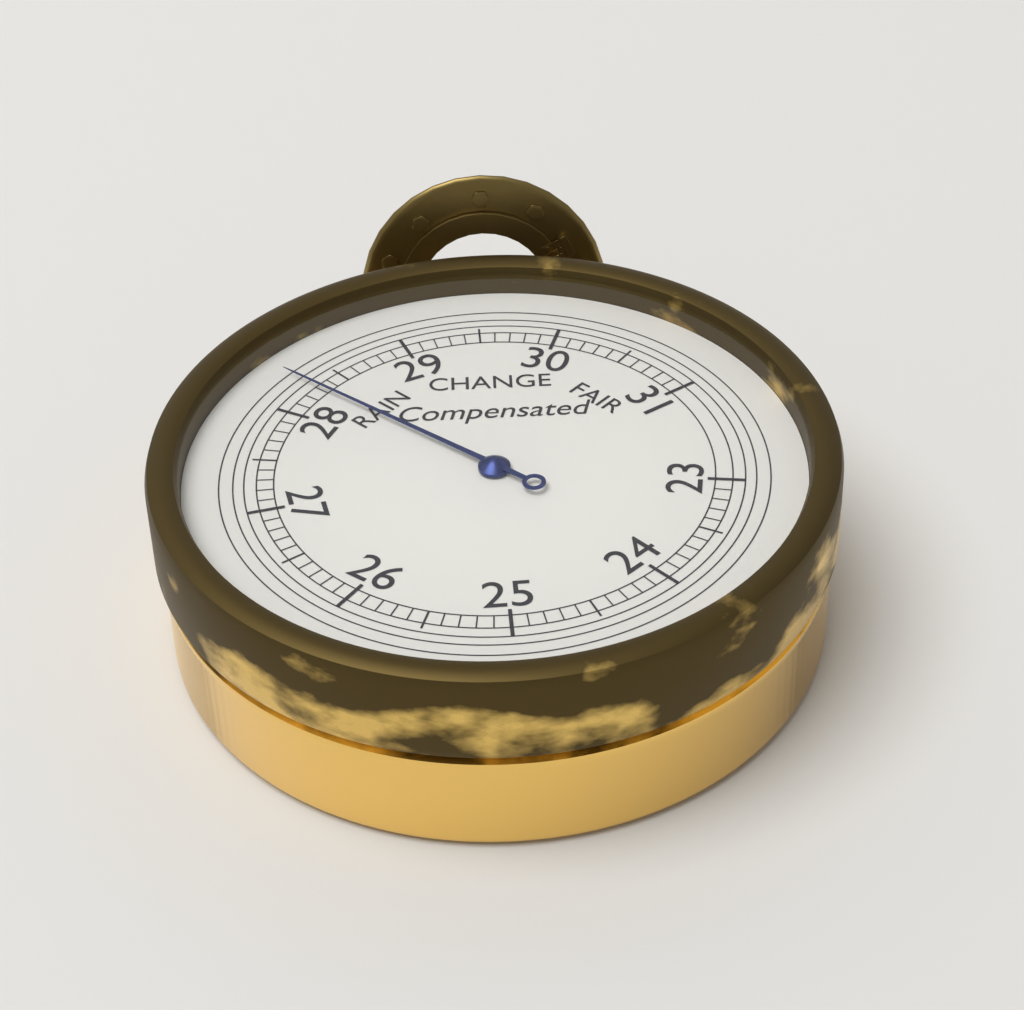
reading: 28.3 inHg
